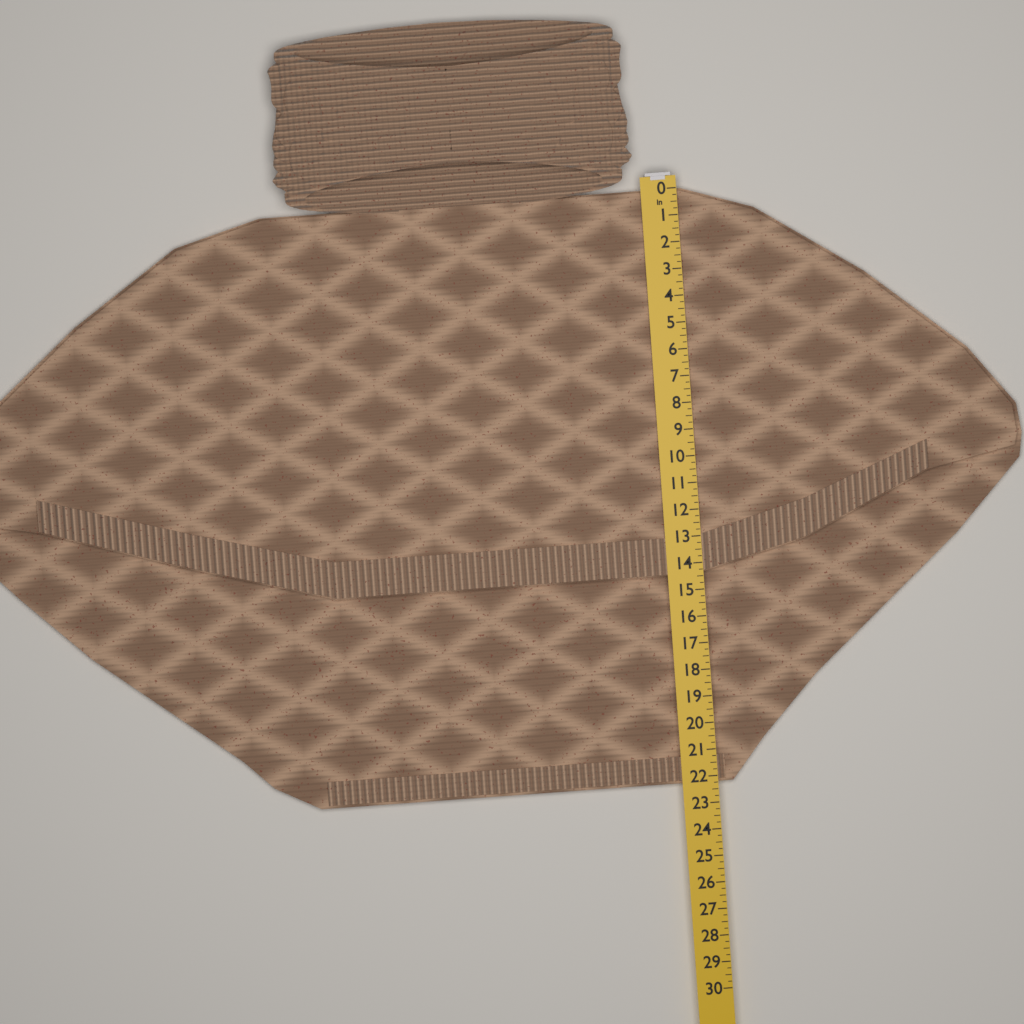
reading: 22.25 in
